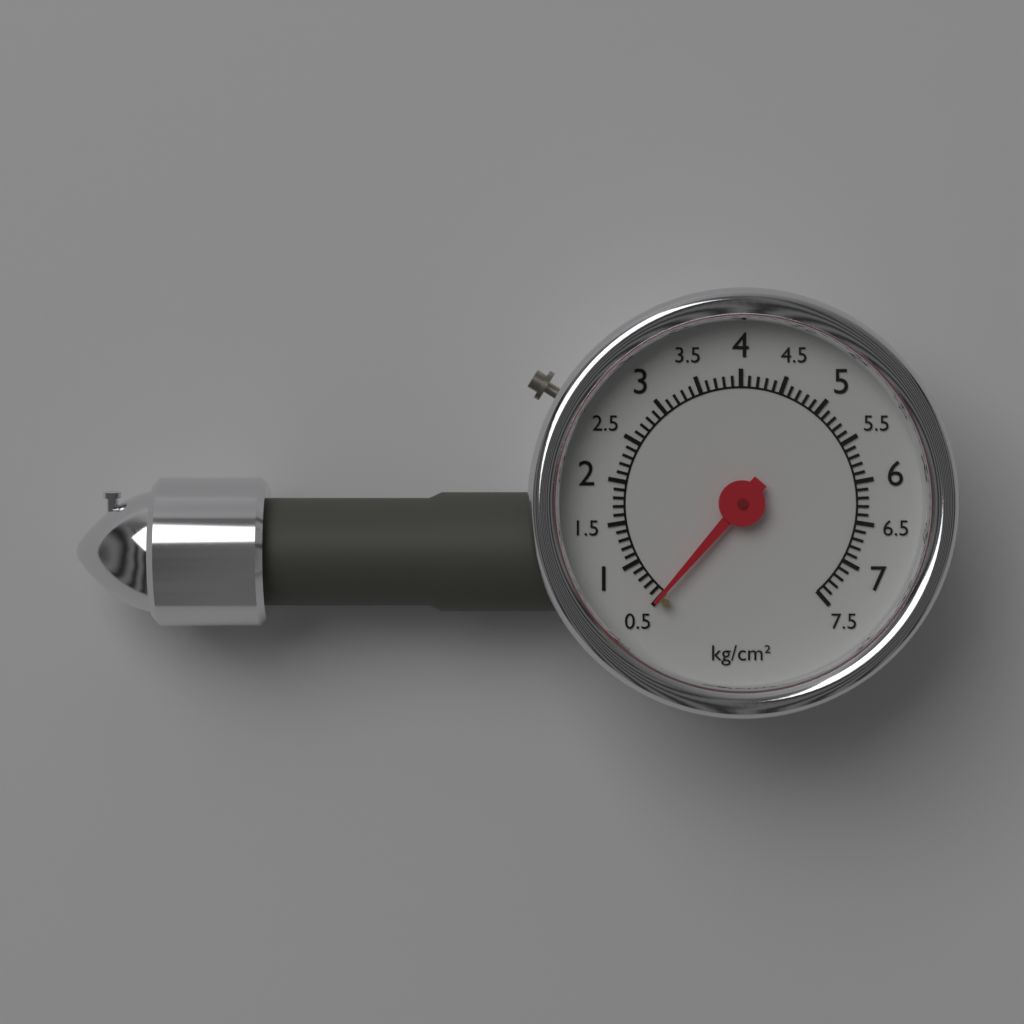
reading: 0.5 kg/cm²
